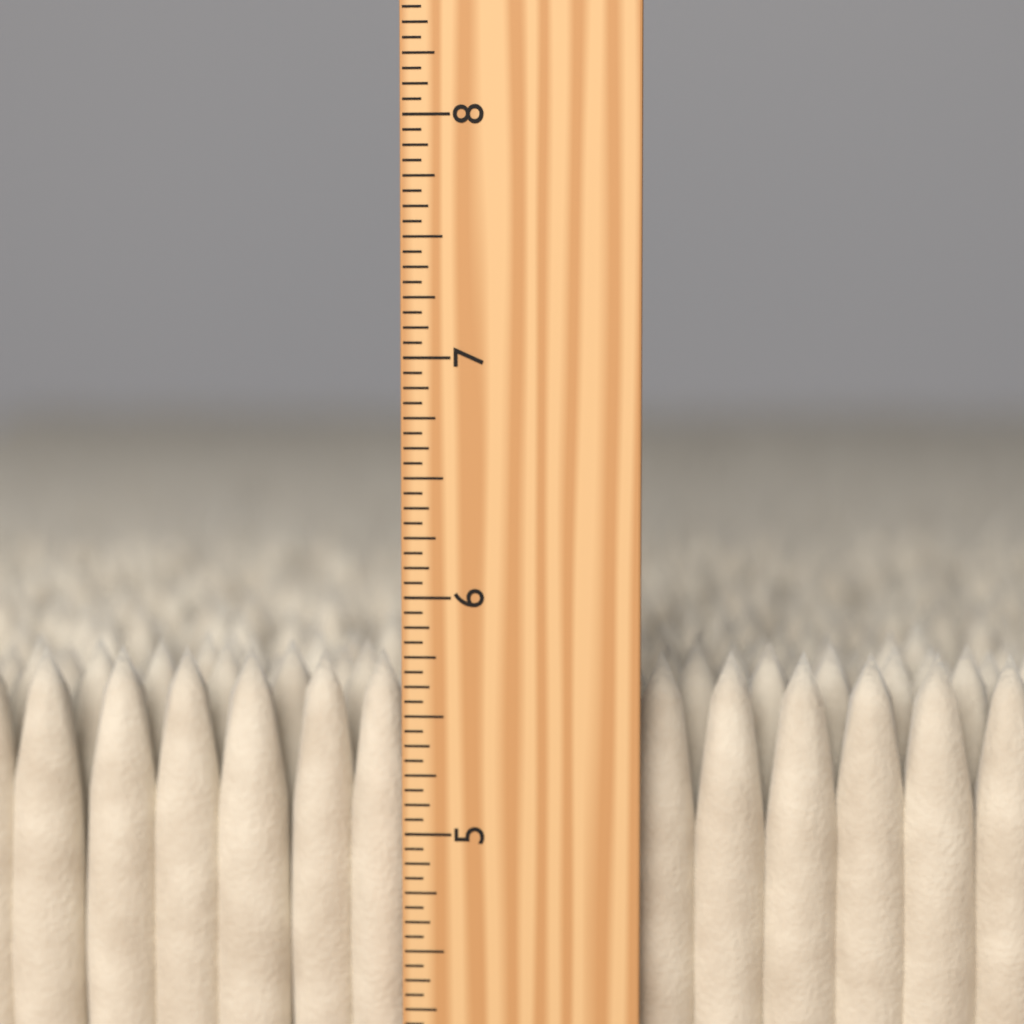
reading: 5.7500 inch
